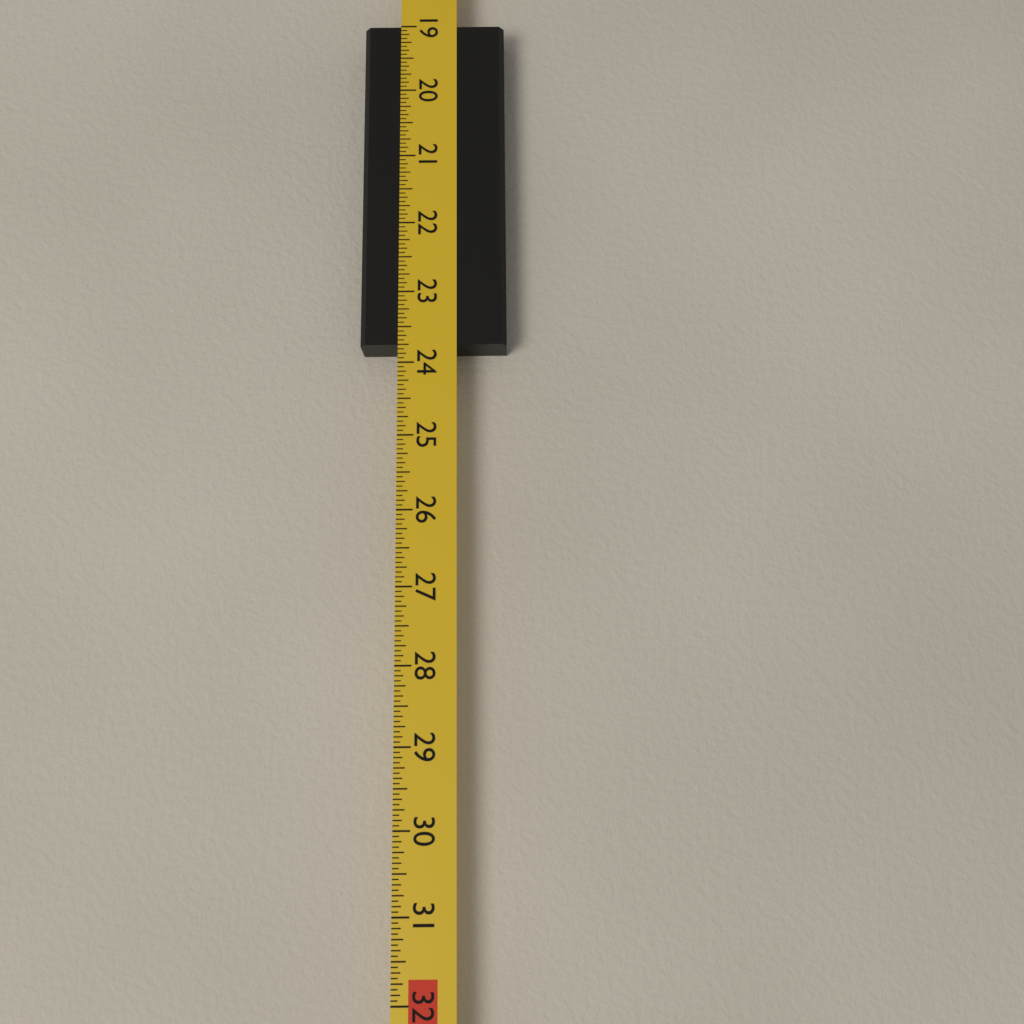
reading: 23.7500 in
